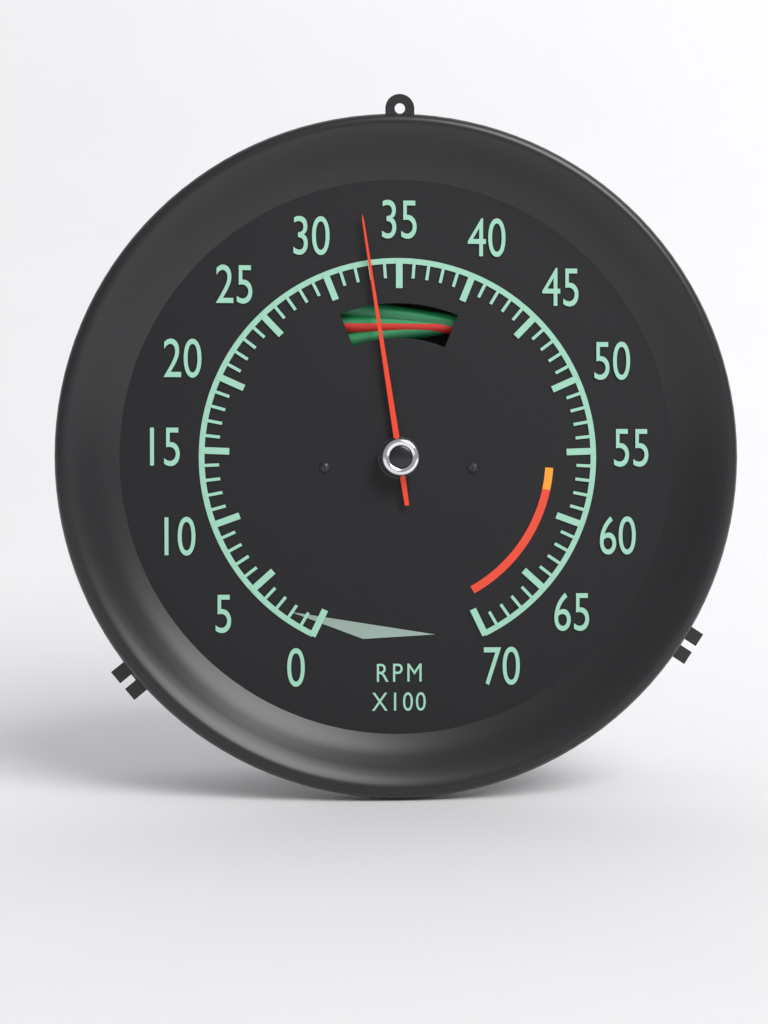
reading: 33 RPM x100
